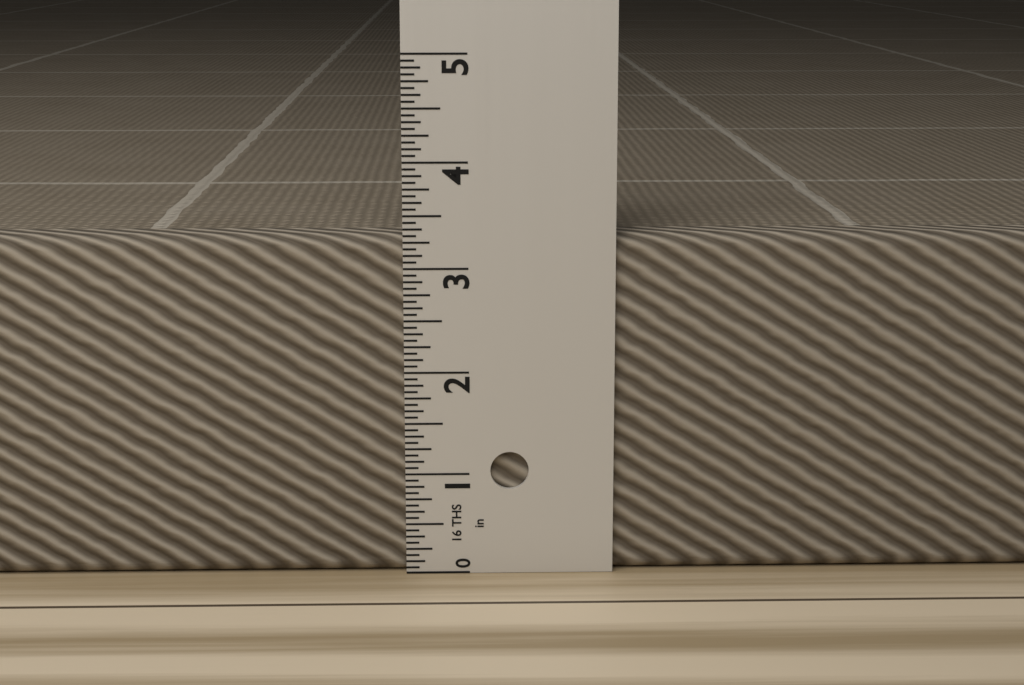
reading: 3.3125 in
